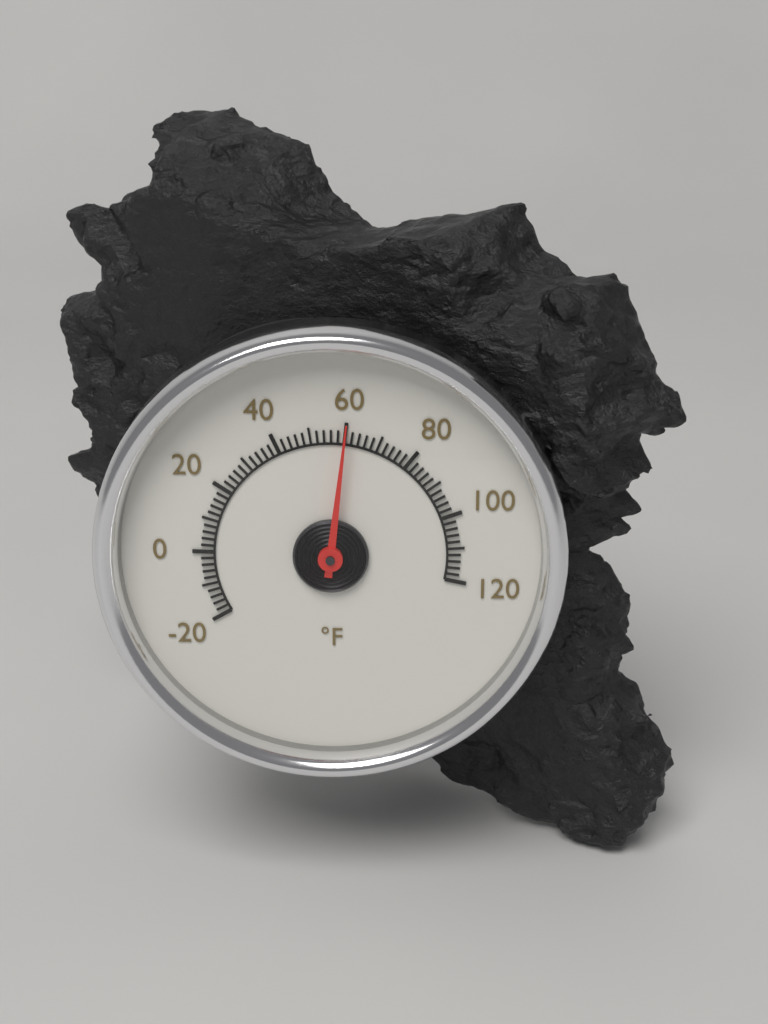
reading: 60 °F
